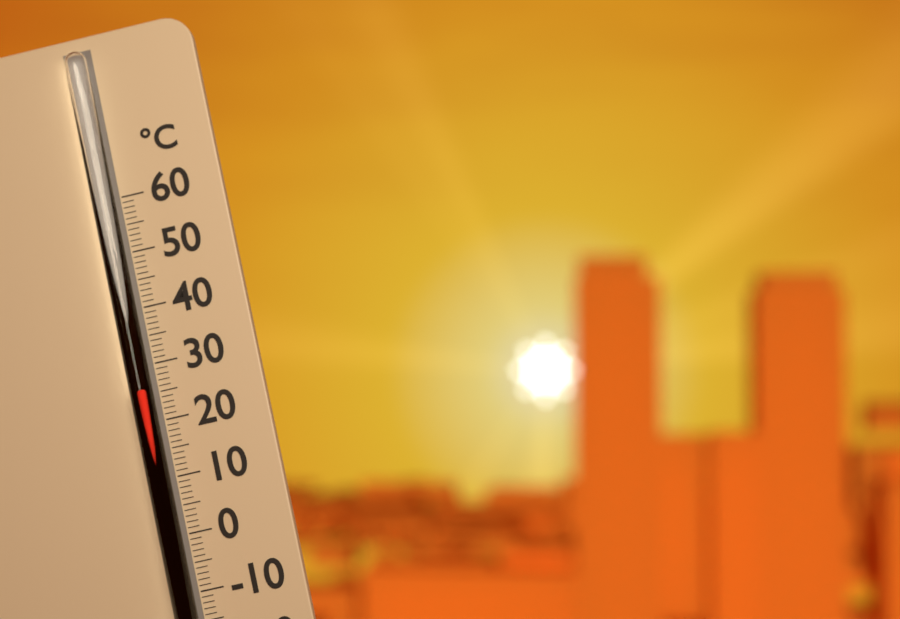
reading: 26 °C
